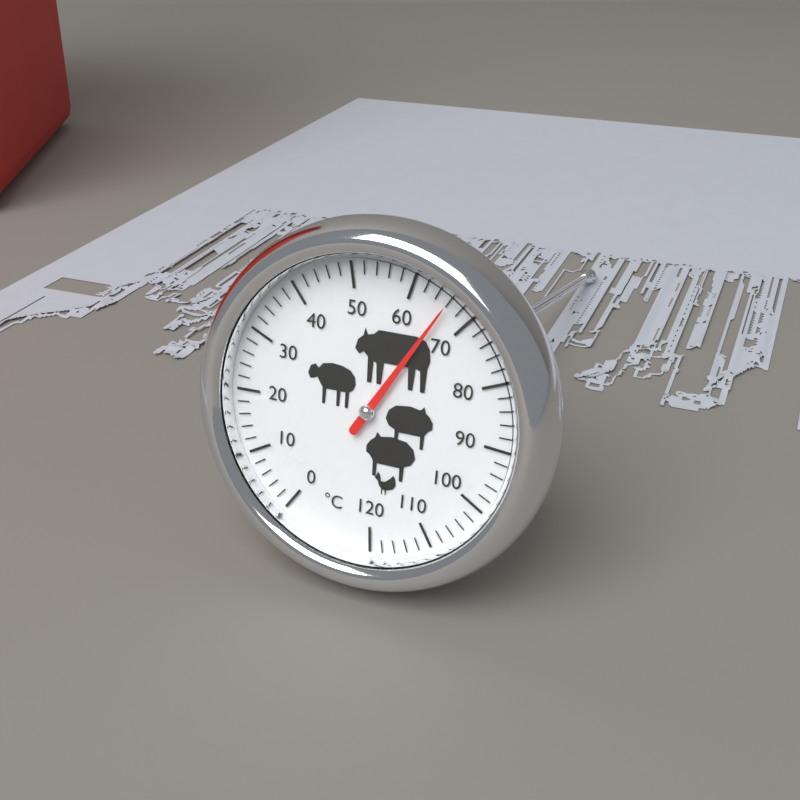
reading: 66 °C
